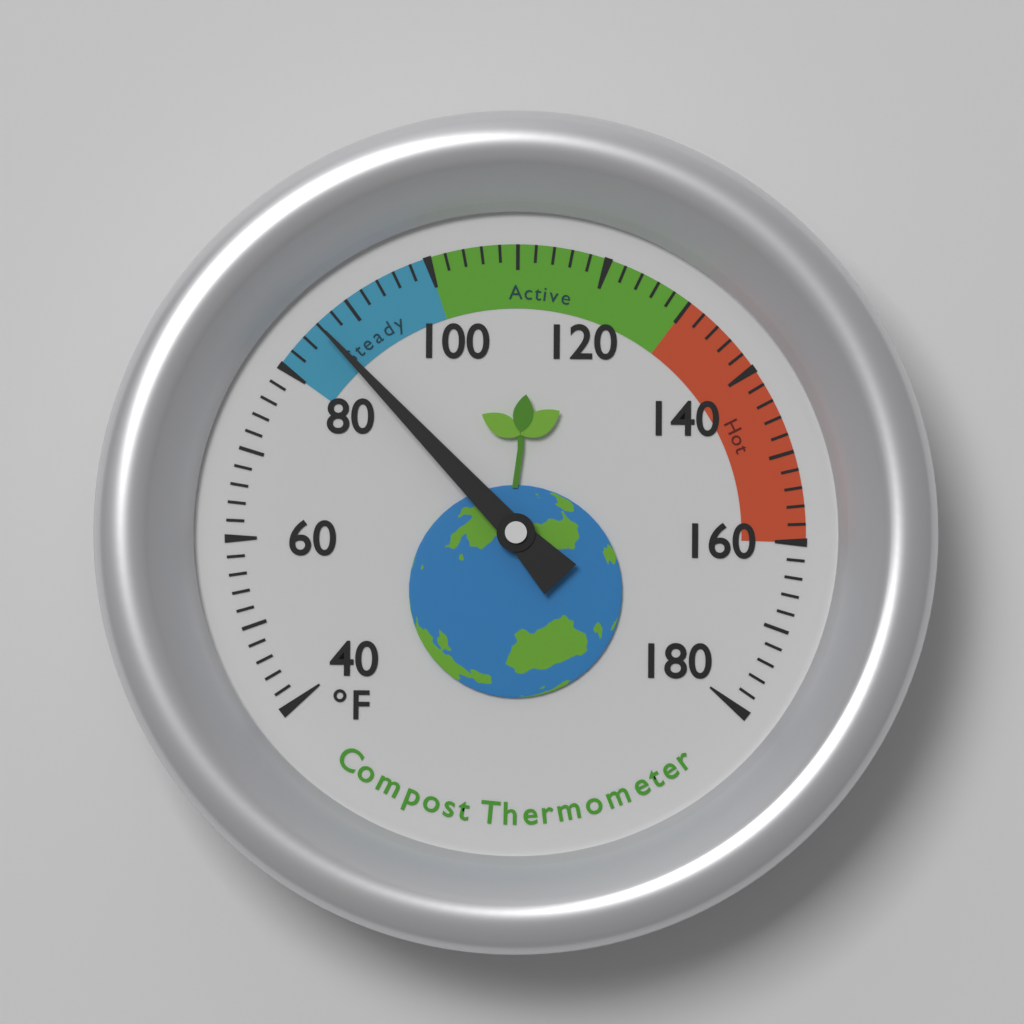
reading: 86 °F
